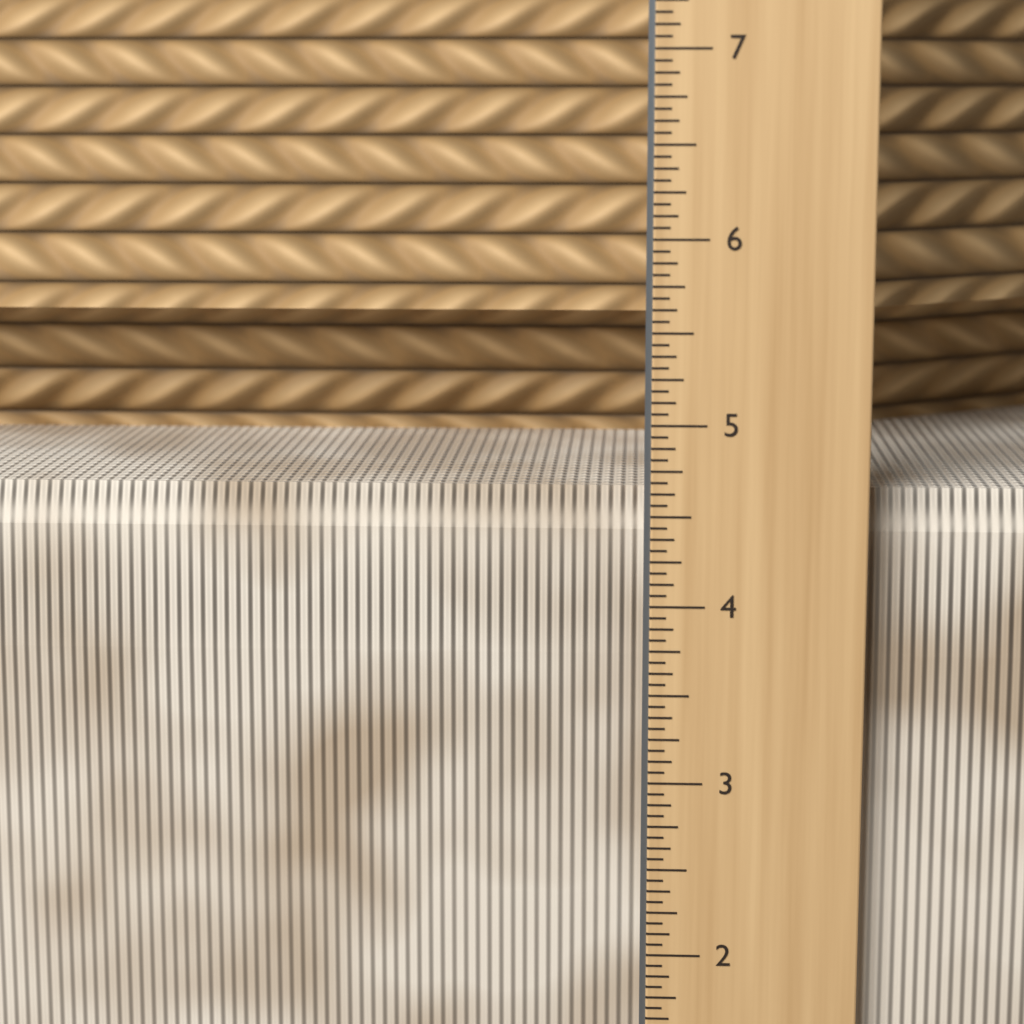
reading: 4.6250 in
